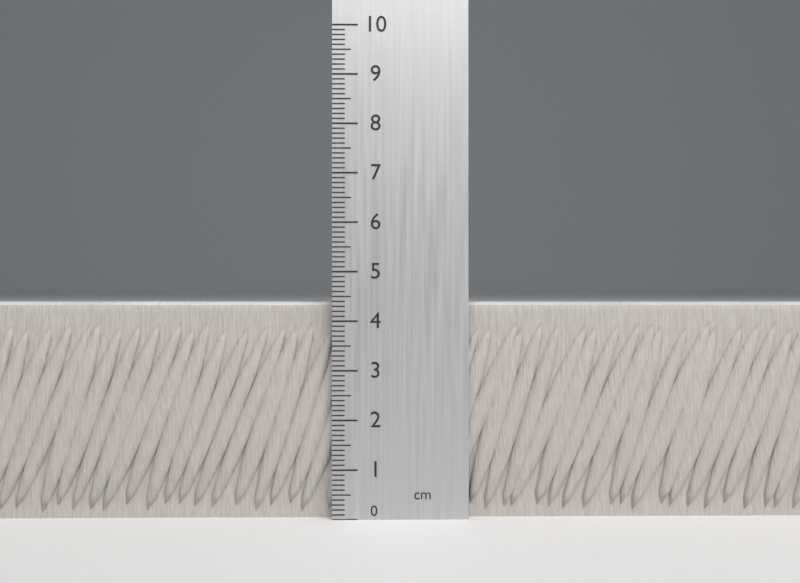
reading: 4.4 cm
